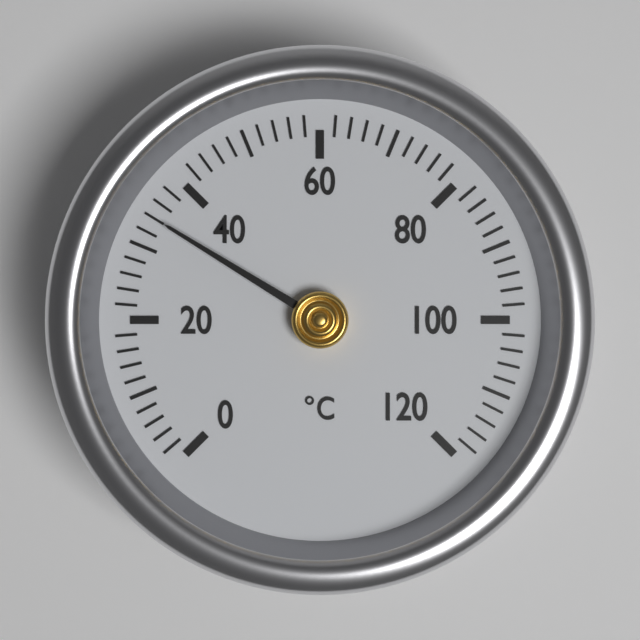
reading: 34 °C
